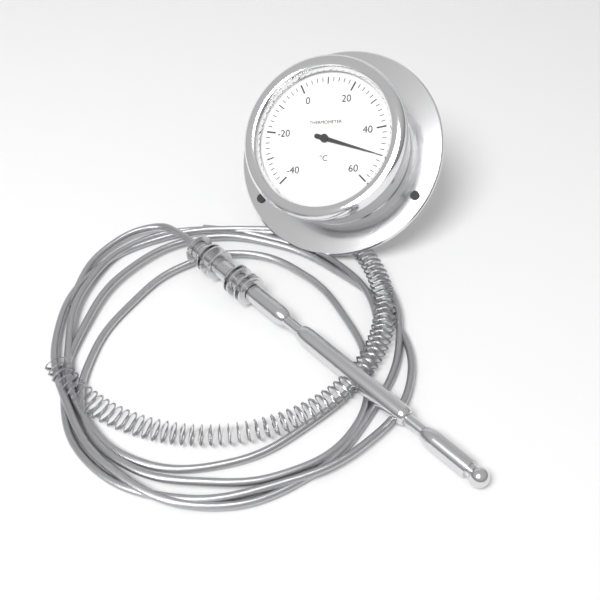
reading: 50 °C
